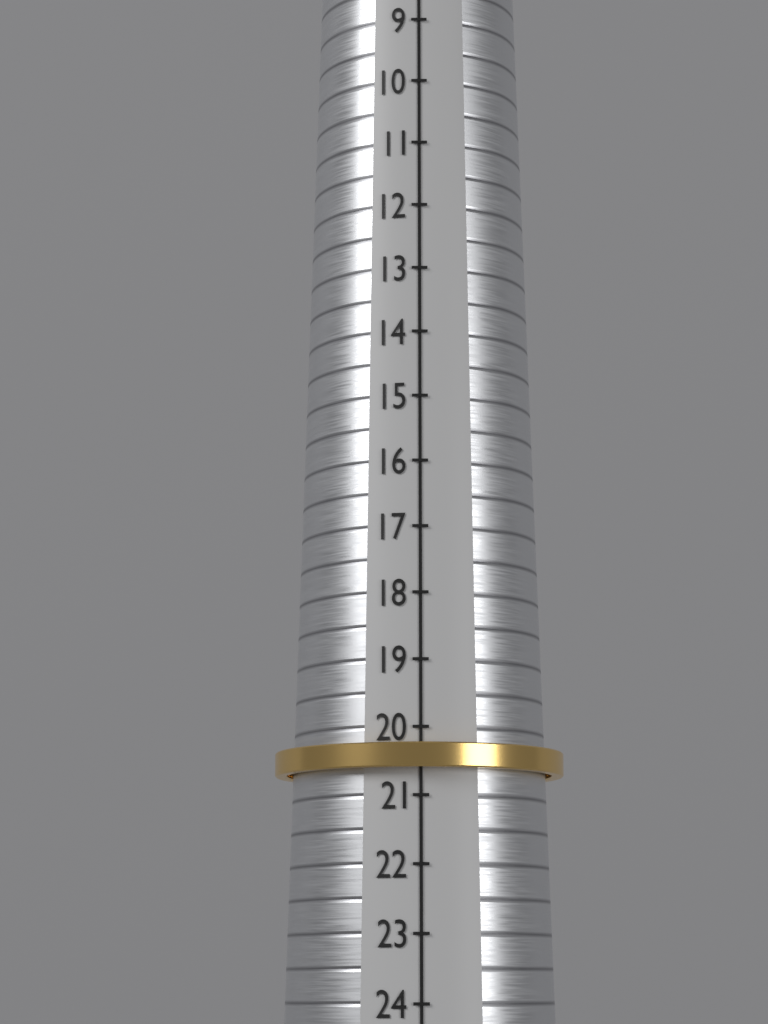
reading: 20.6 (no unit)
